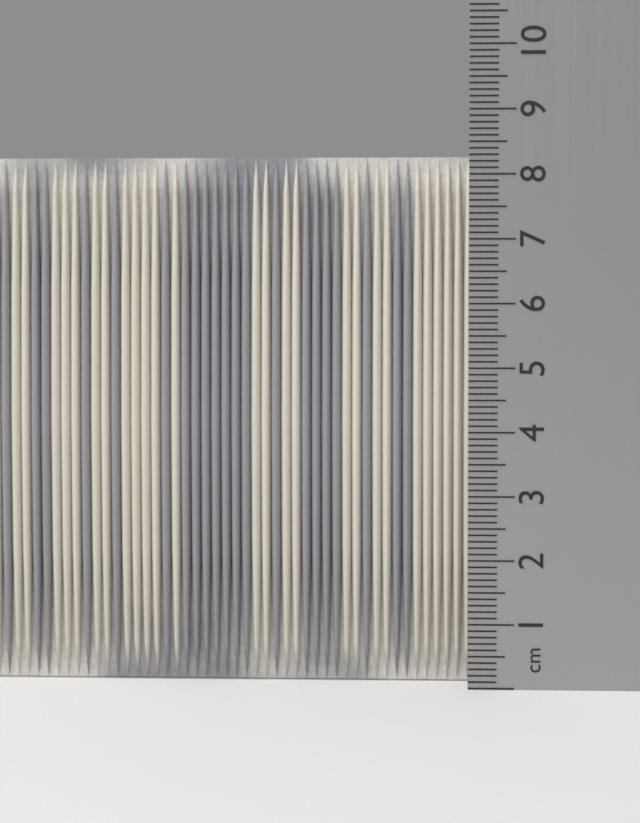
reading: 8.3 cm
